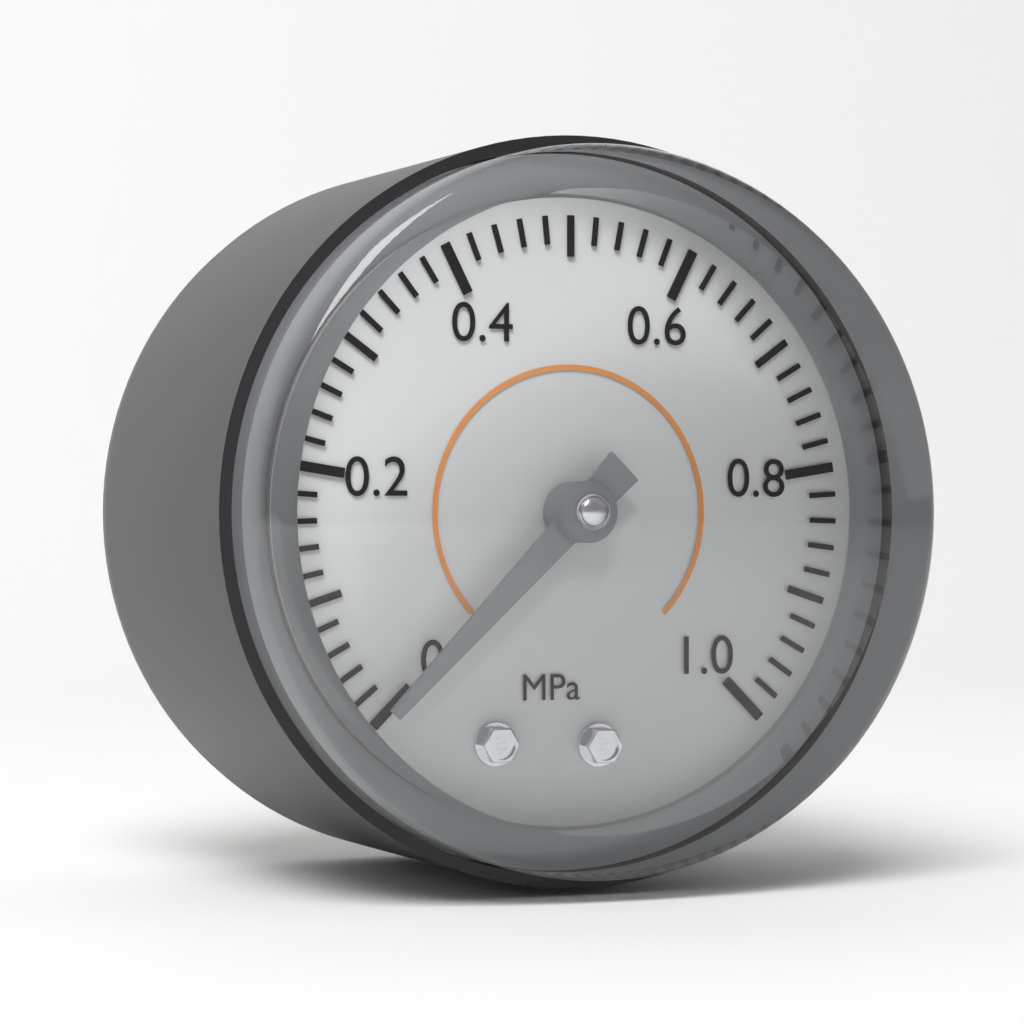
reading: 0.00 MPa
